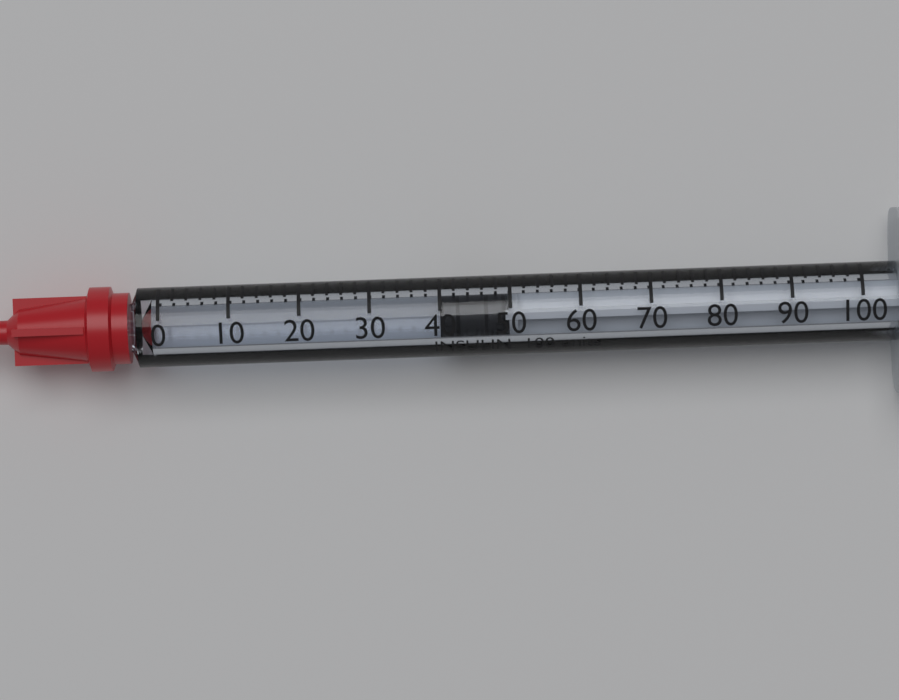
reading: 40 units
